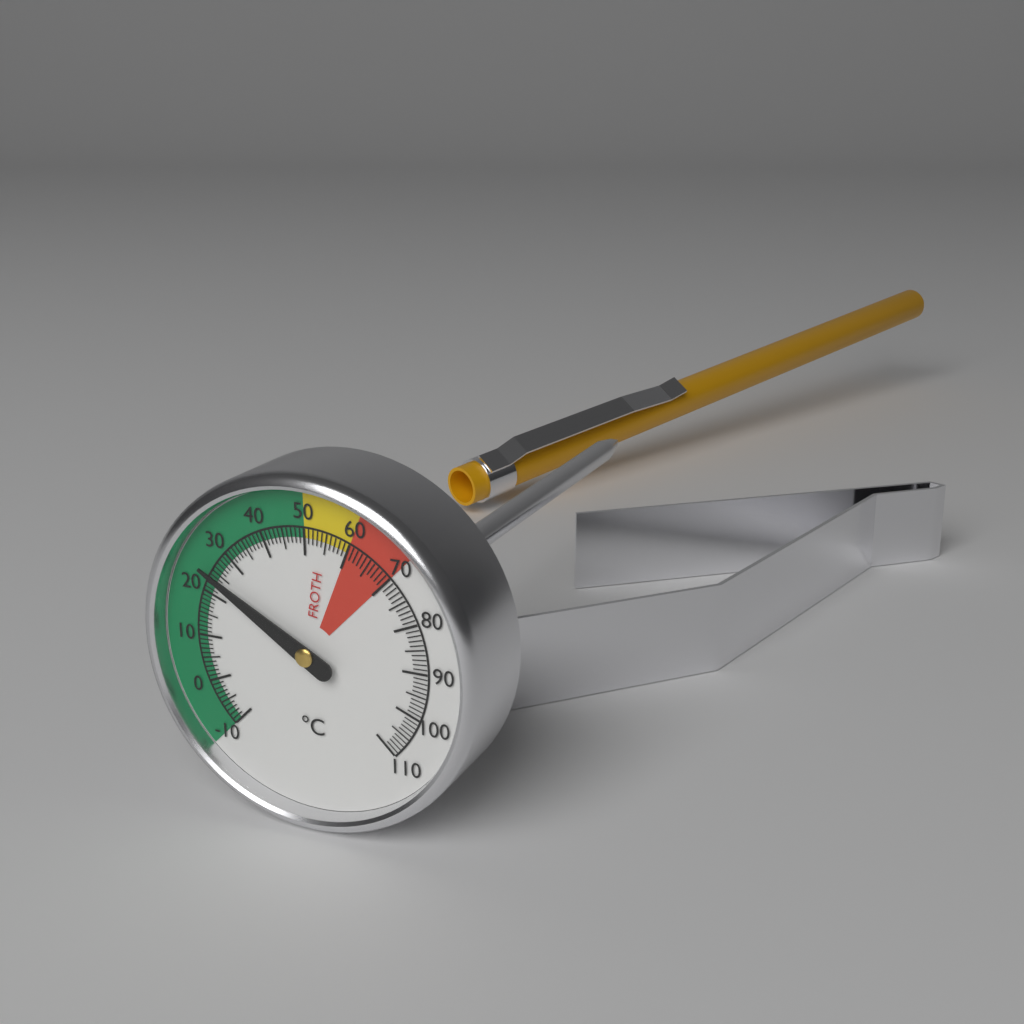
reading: 24 °C
